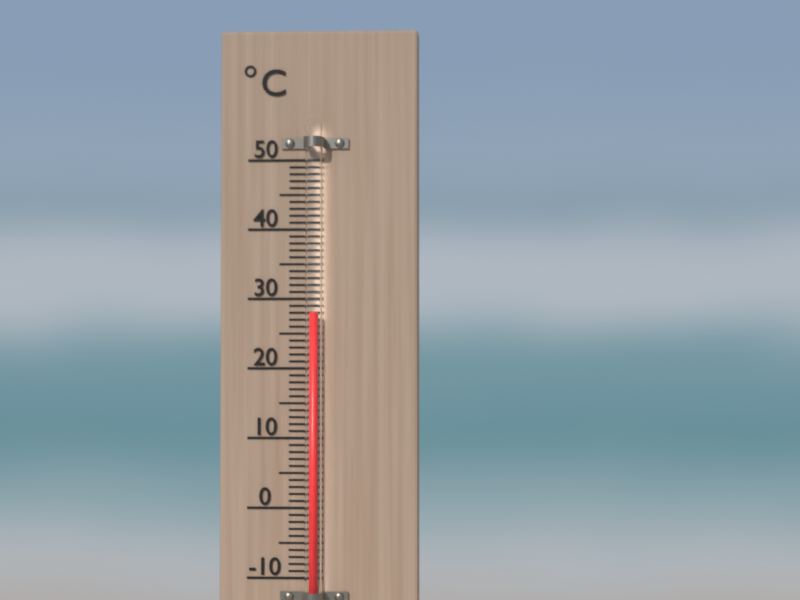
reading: 28 °C
